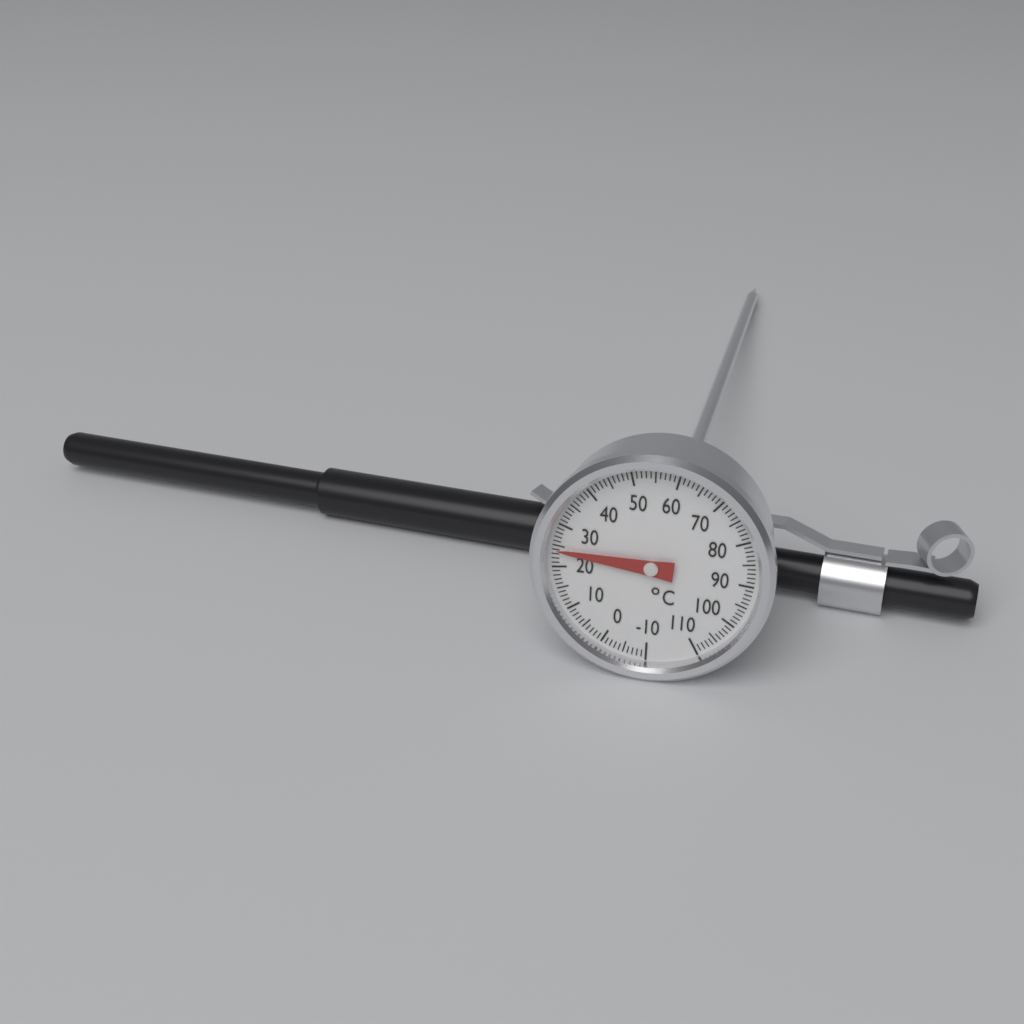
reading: 24 °C
